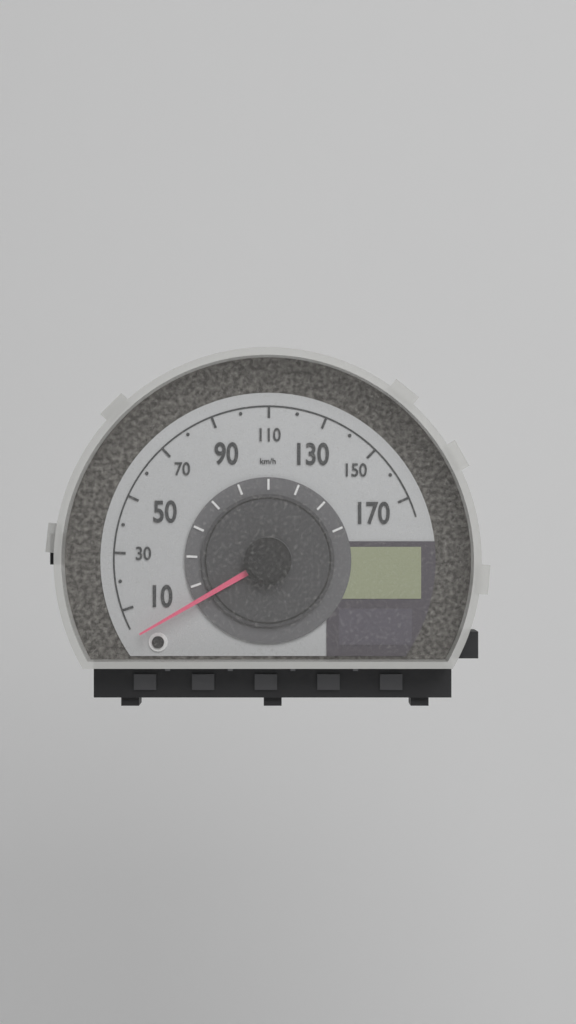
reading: 0 km/h
